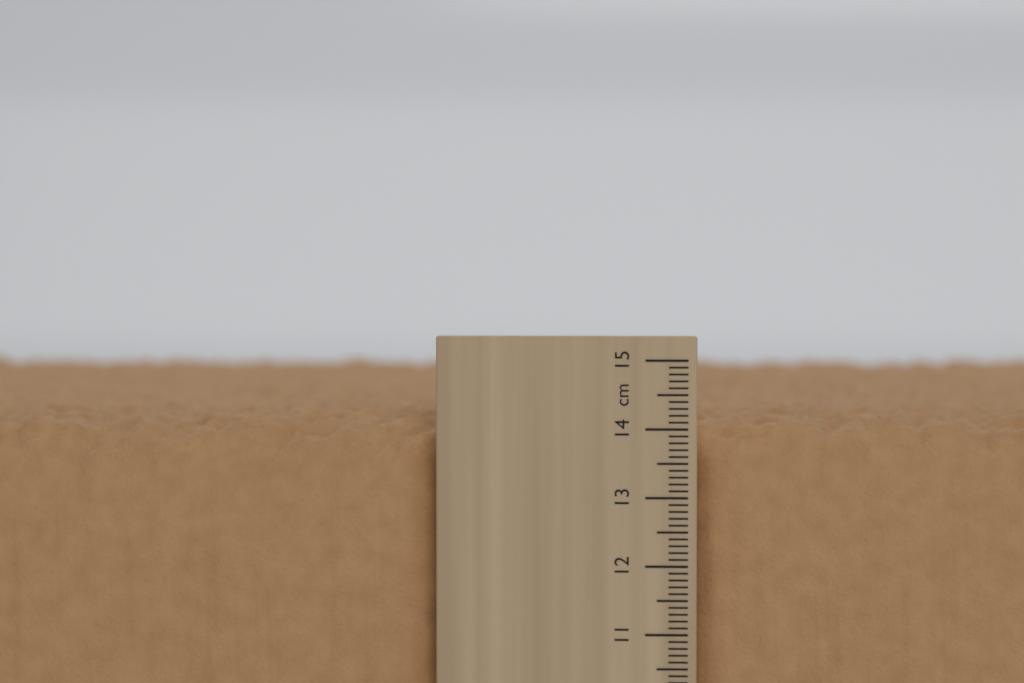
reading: 14.2 cm
